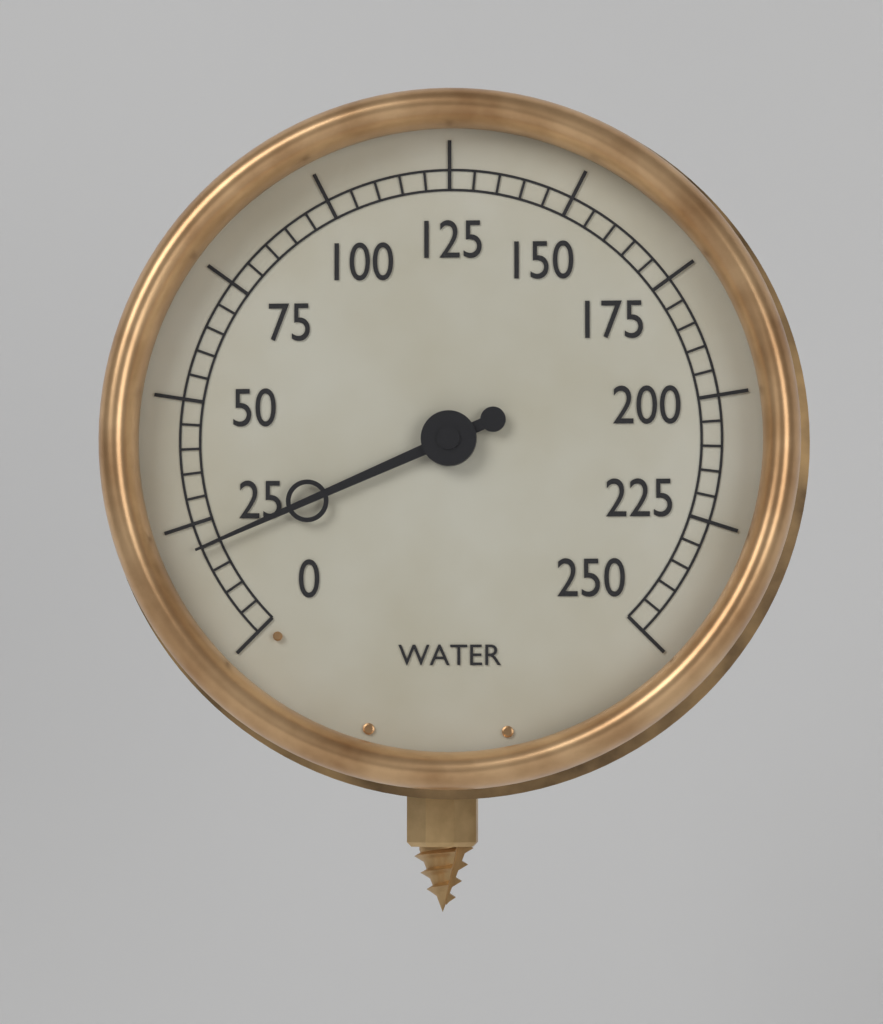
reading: 20 (no unit)
